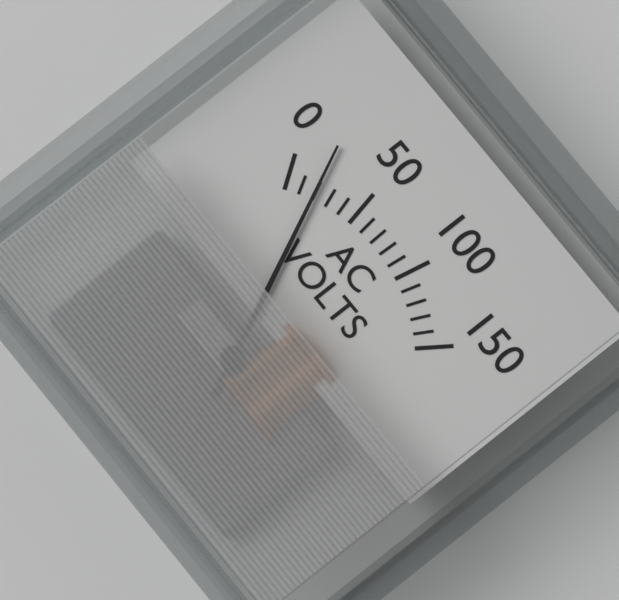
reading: 20 V
